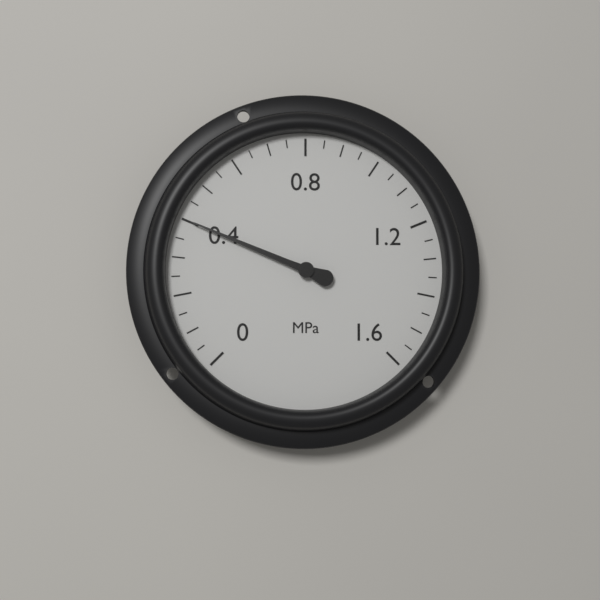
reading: 0.40 MPa
